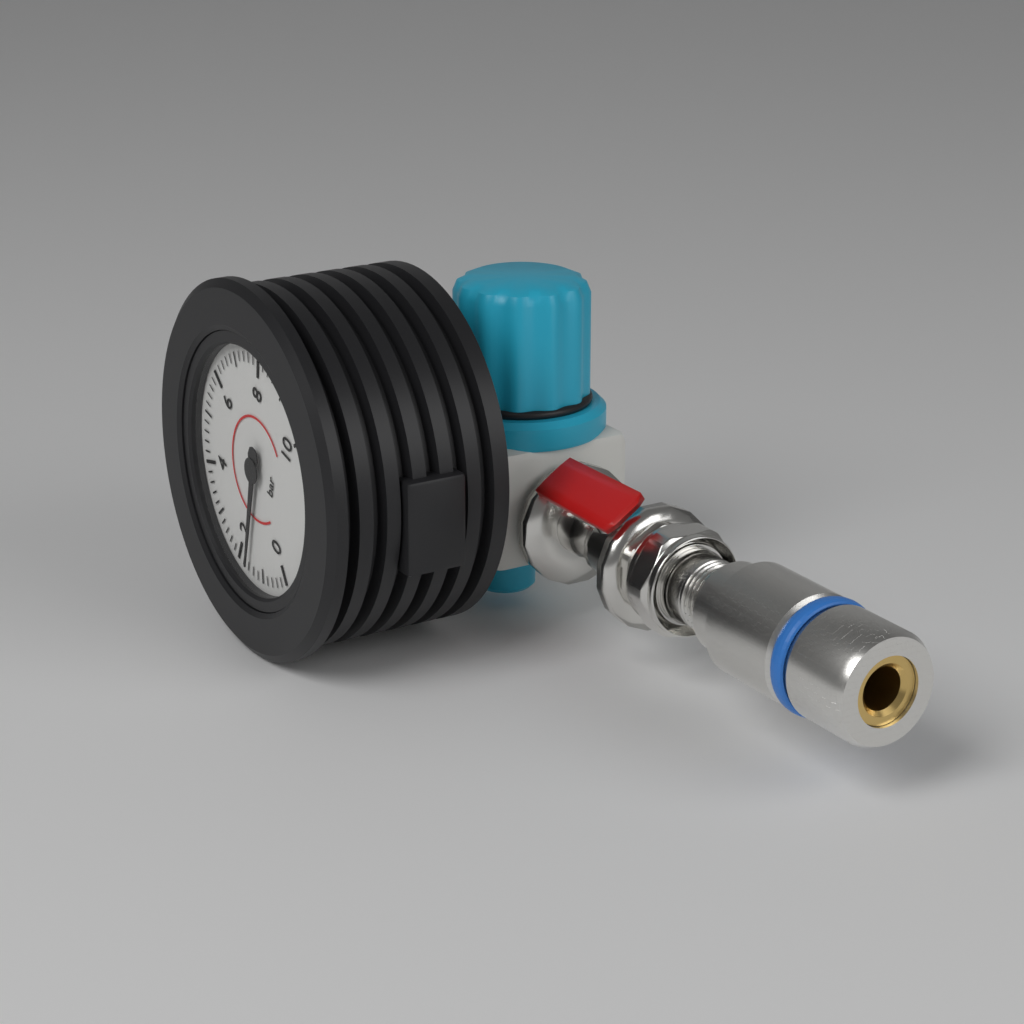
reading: 1.6 bar
